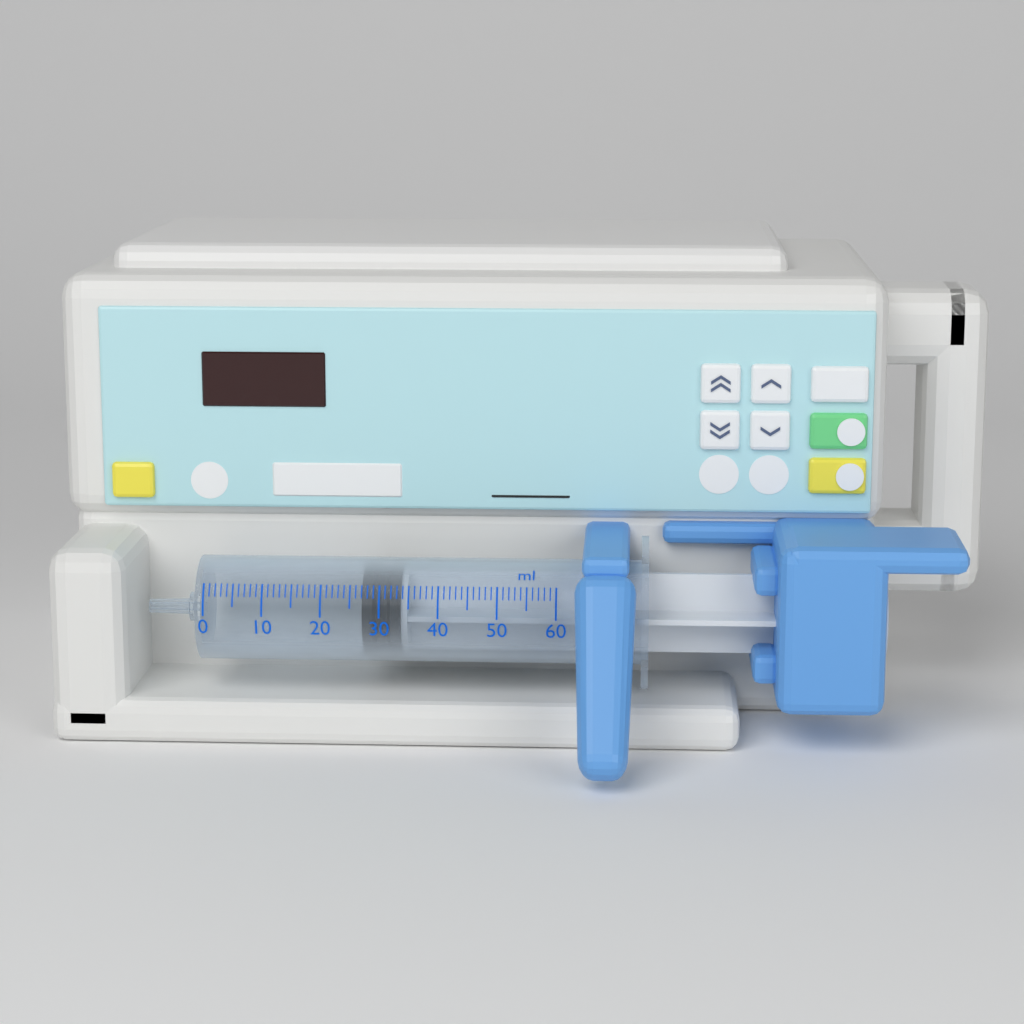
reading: 27 ml
